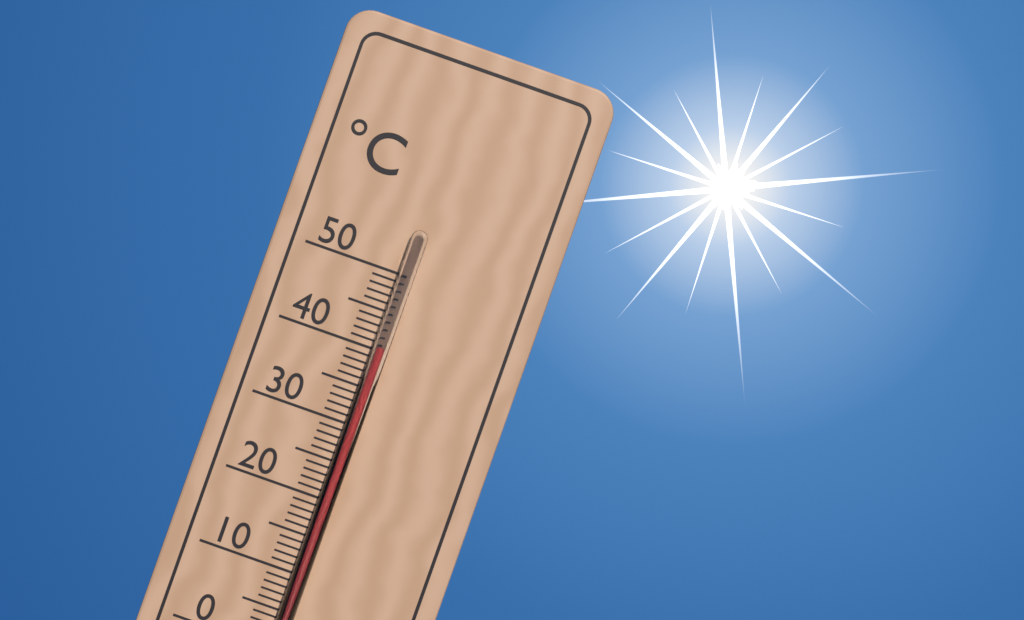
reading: 40.5 °C
